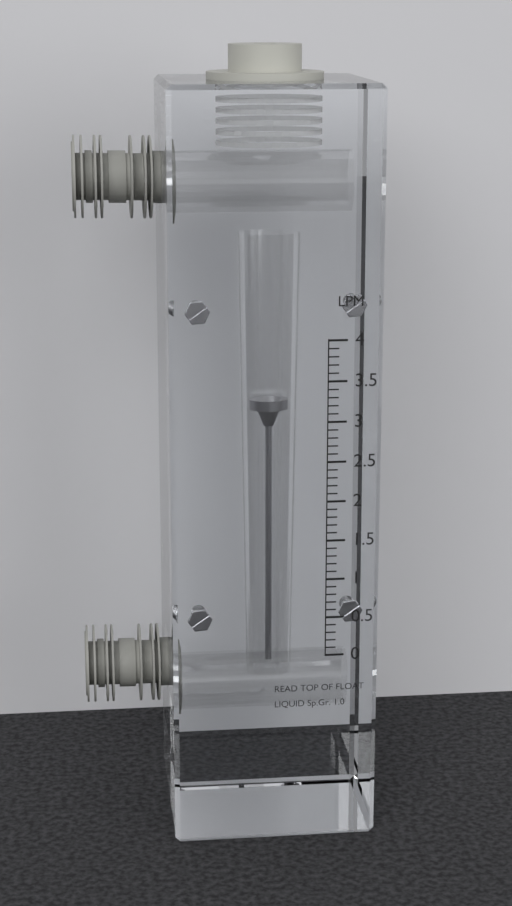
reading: 3.1 LPM
